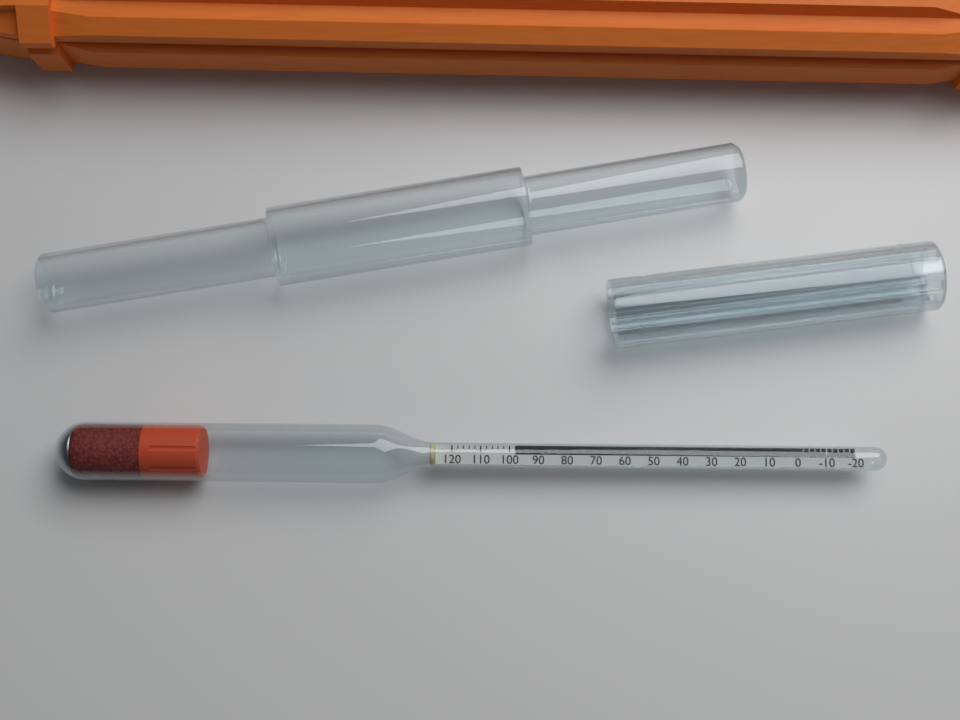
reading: 98 (no unit)
